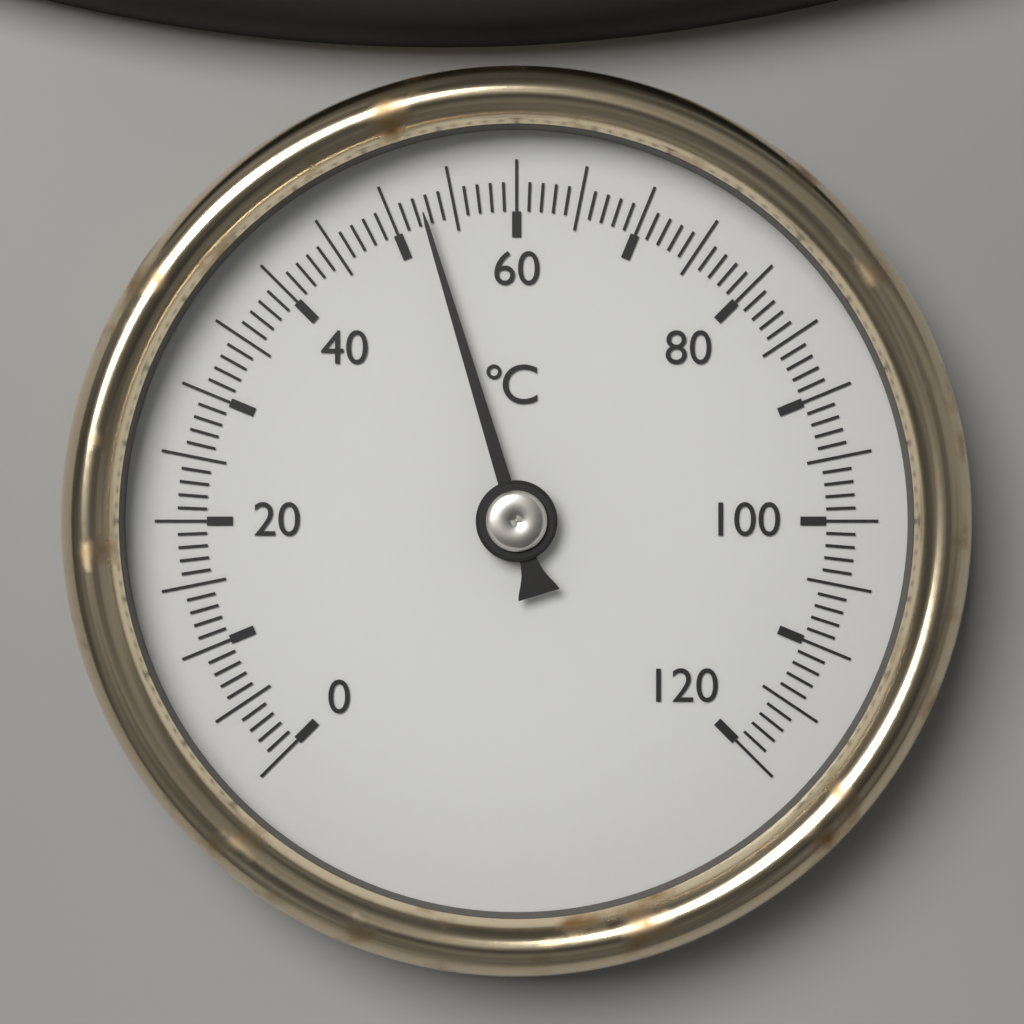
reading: 52.5 °C
